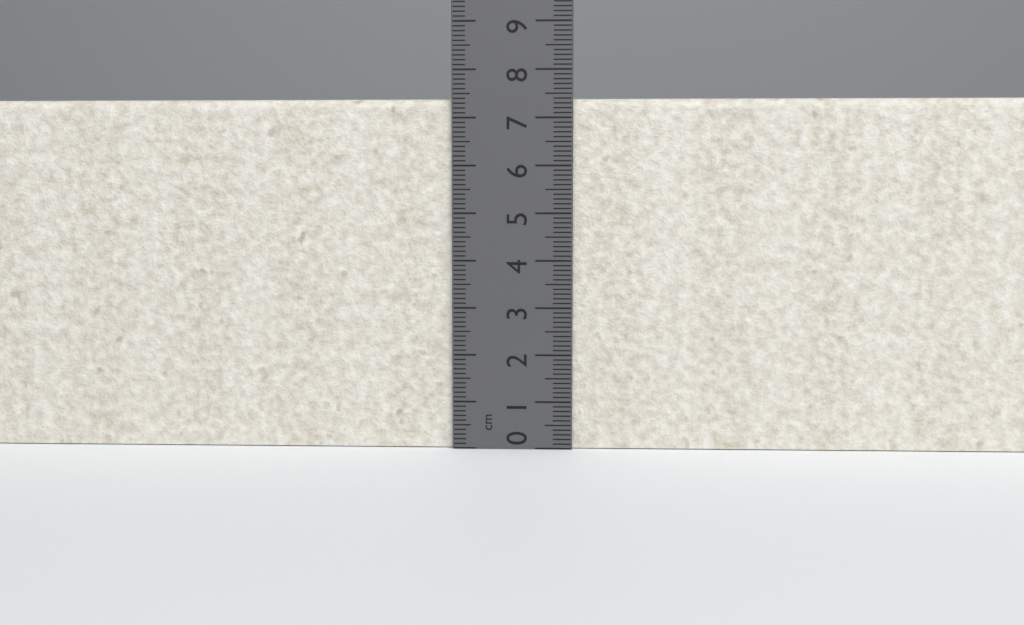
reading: 7.4 cm
